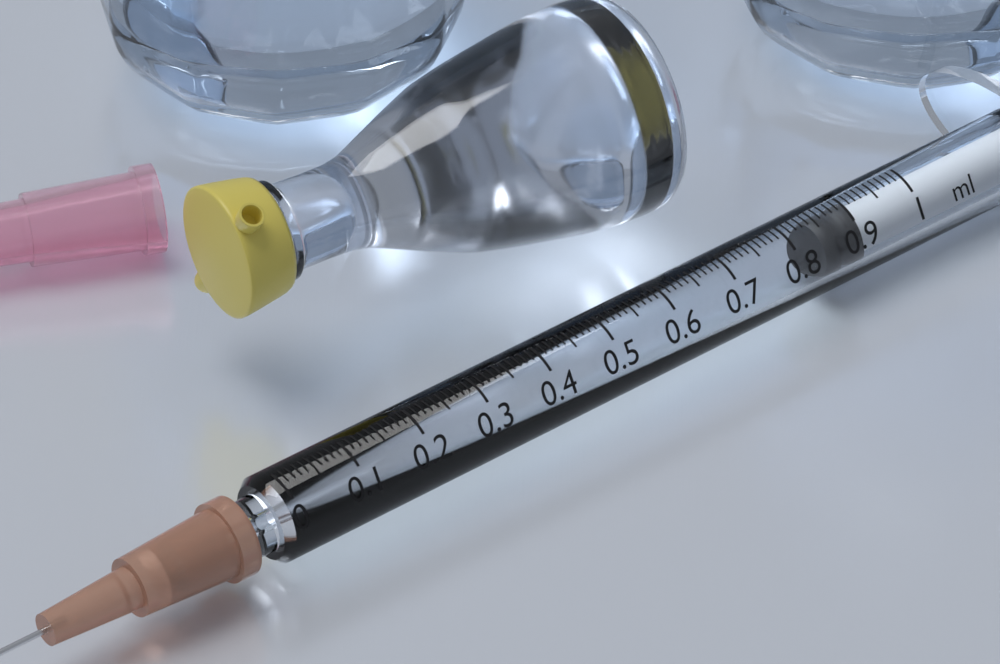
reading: 0.85 ml
